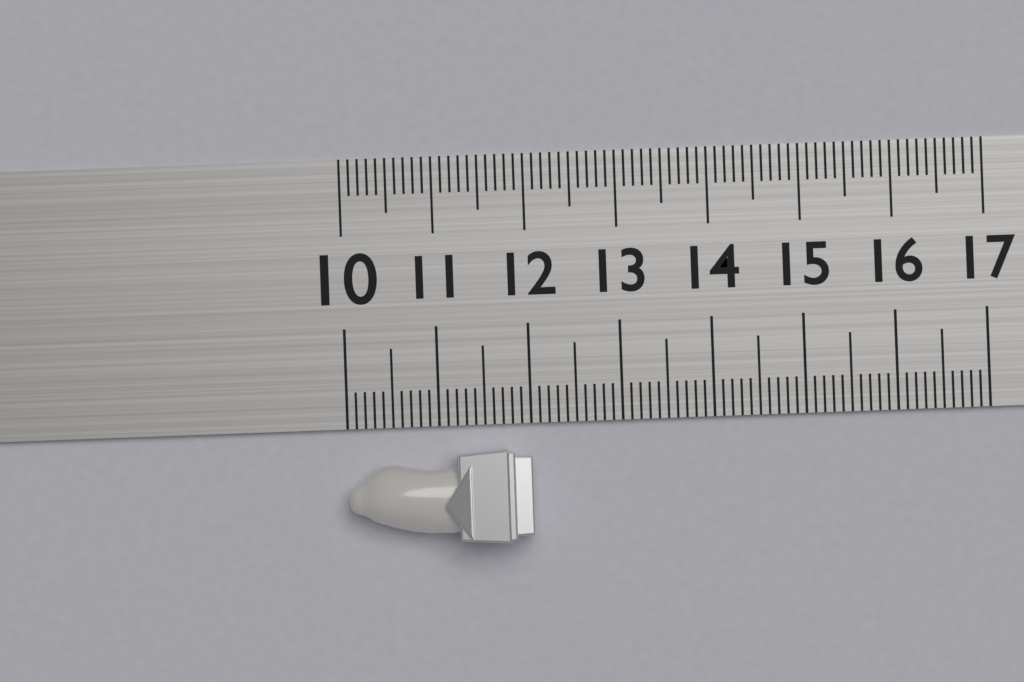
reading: 12.0 (no unit)
